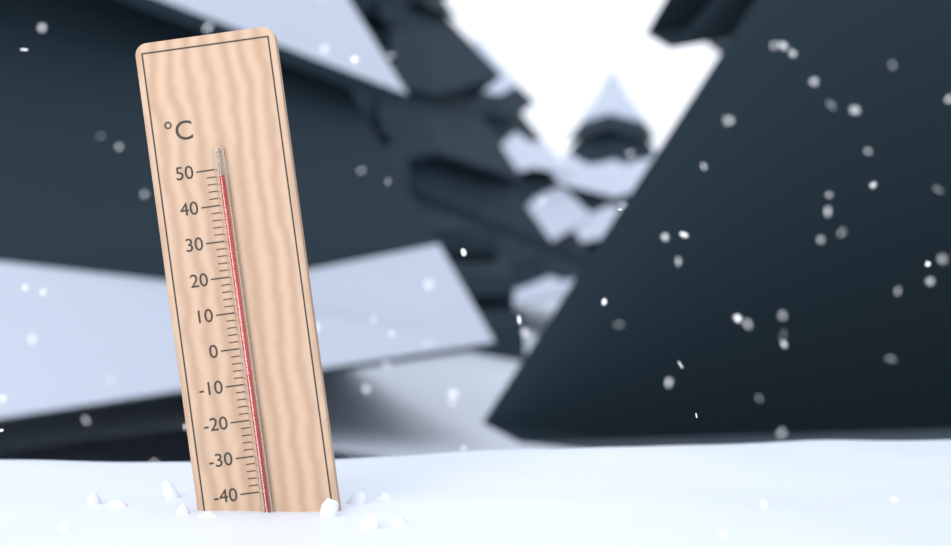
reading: 48 °C
